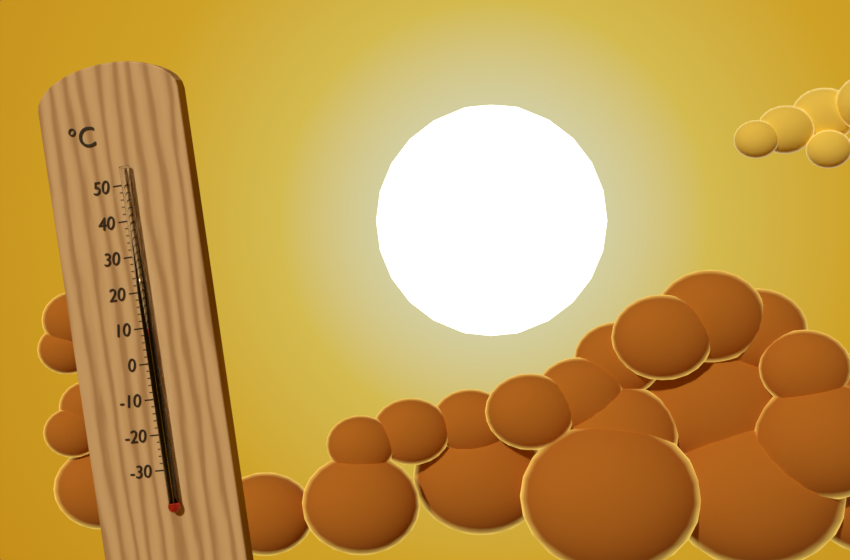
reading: 10 °C
